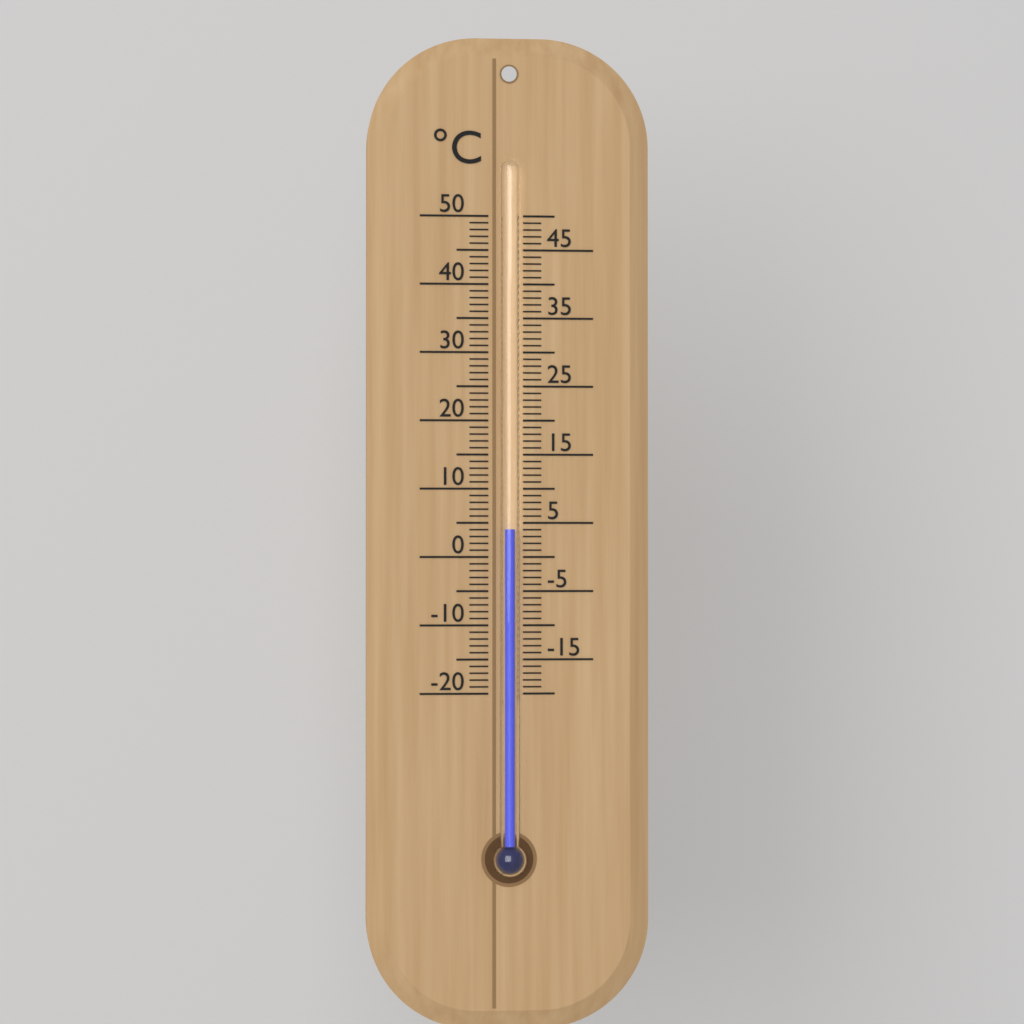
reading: 4 °C
